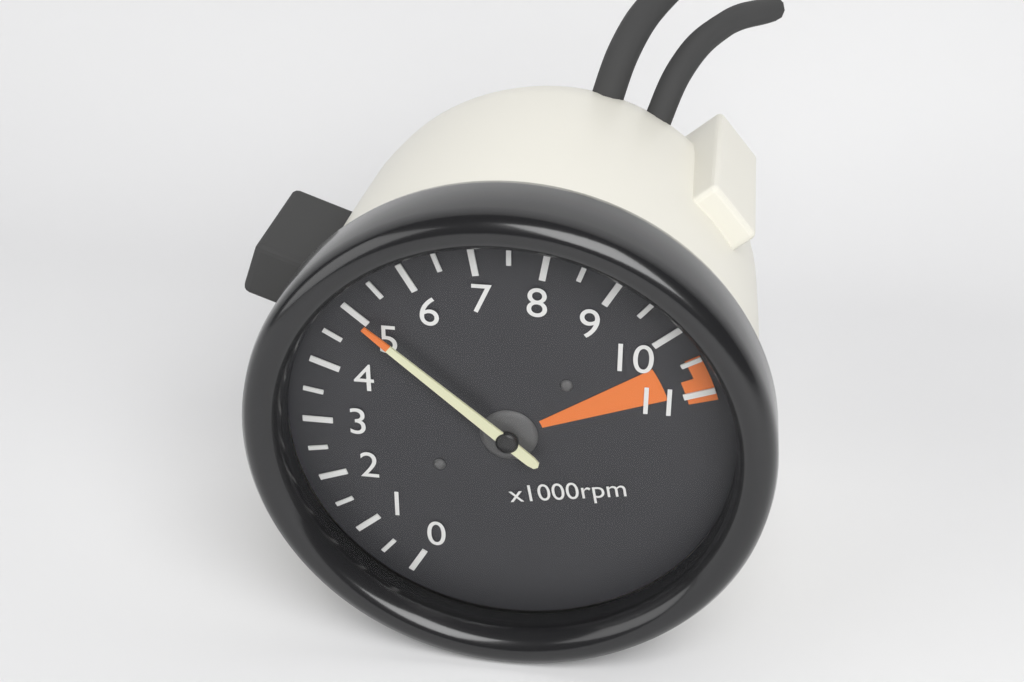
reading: 5.0 x1000rpm
